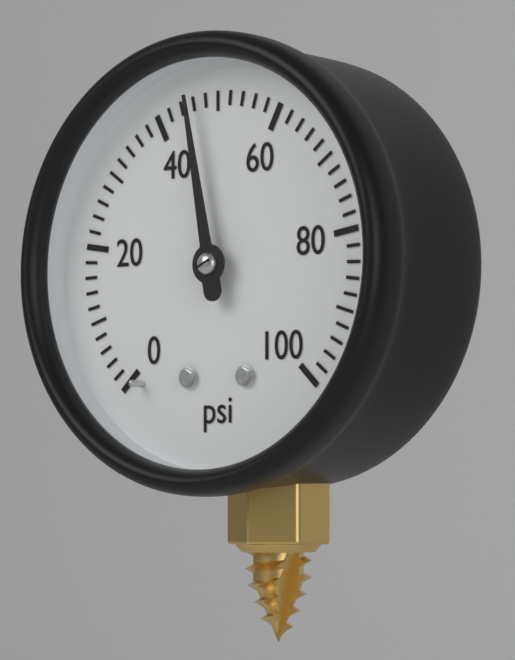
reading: 46 psi
